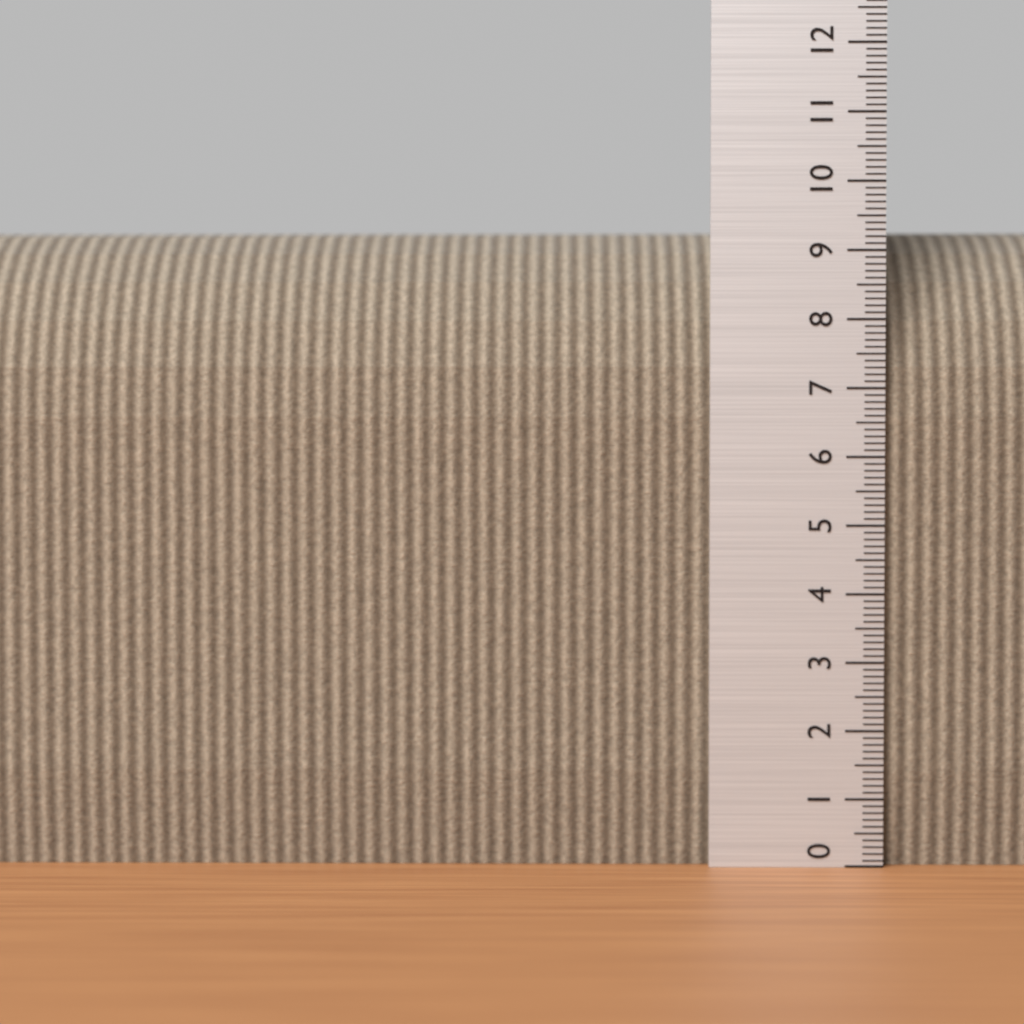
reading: 9.4 (no unit)
